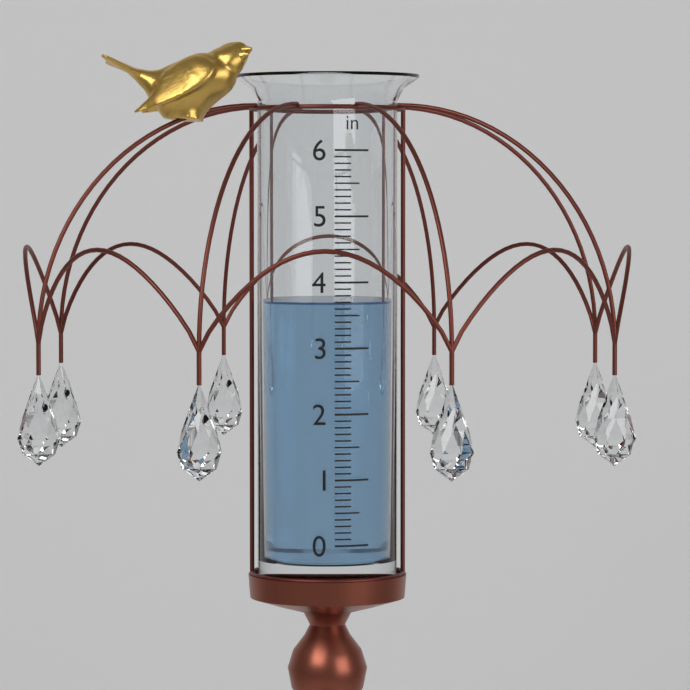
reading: 3.7 in
